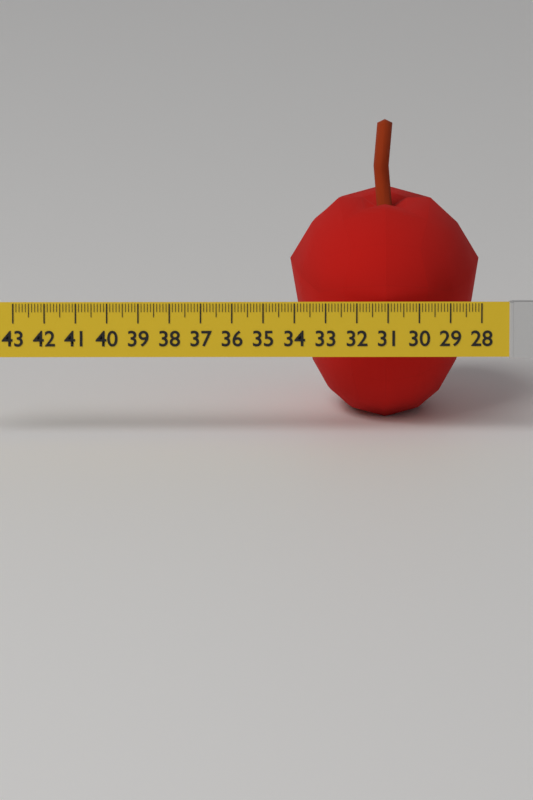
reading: 34.1 (no unit)
